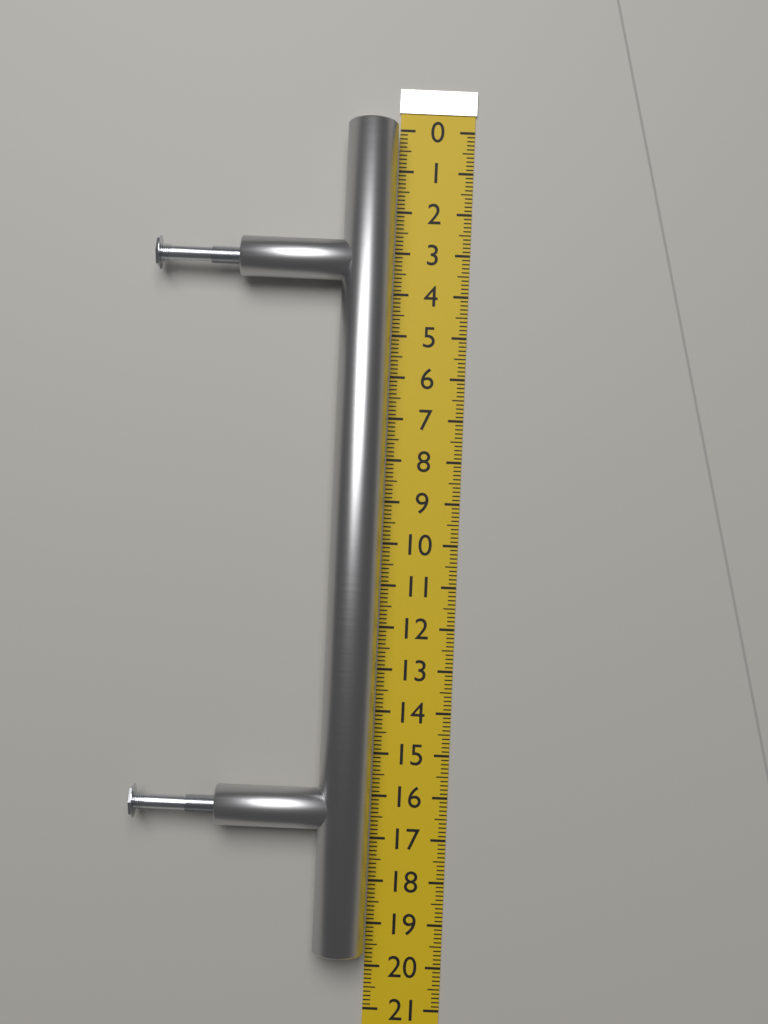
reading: 19.6 (no unit)
